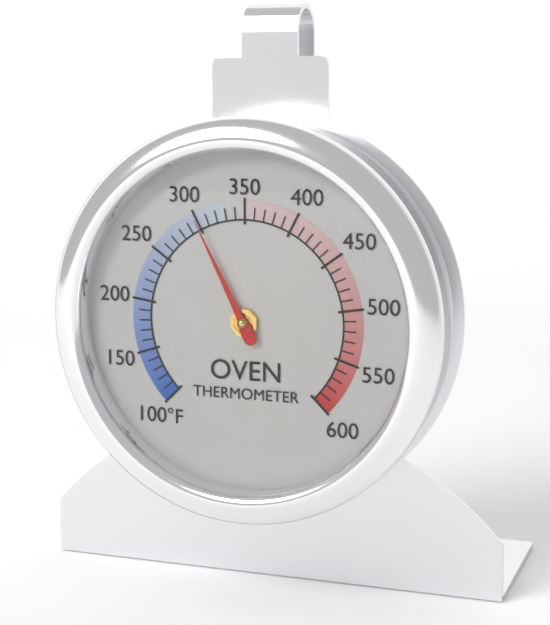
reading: 300 °F
